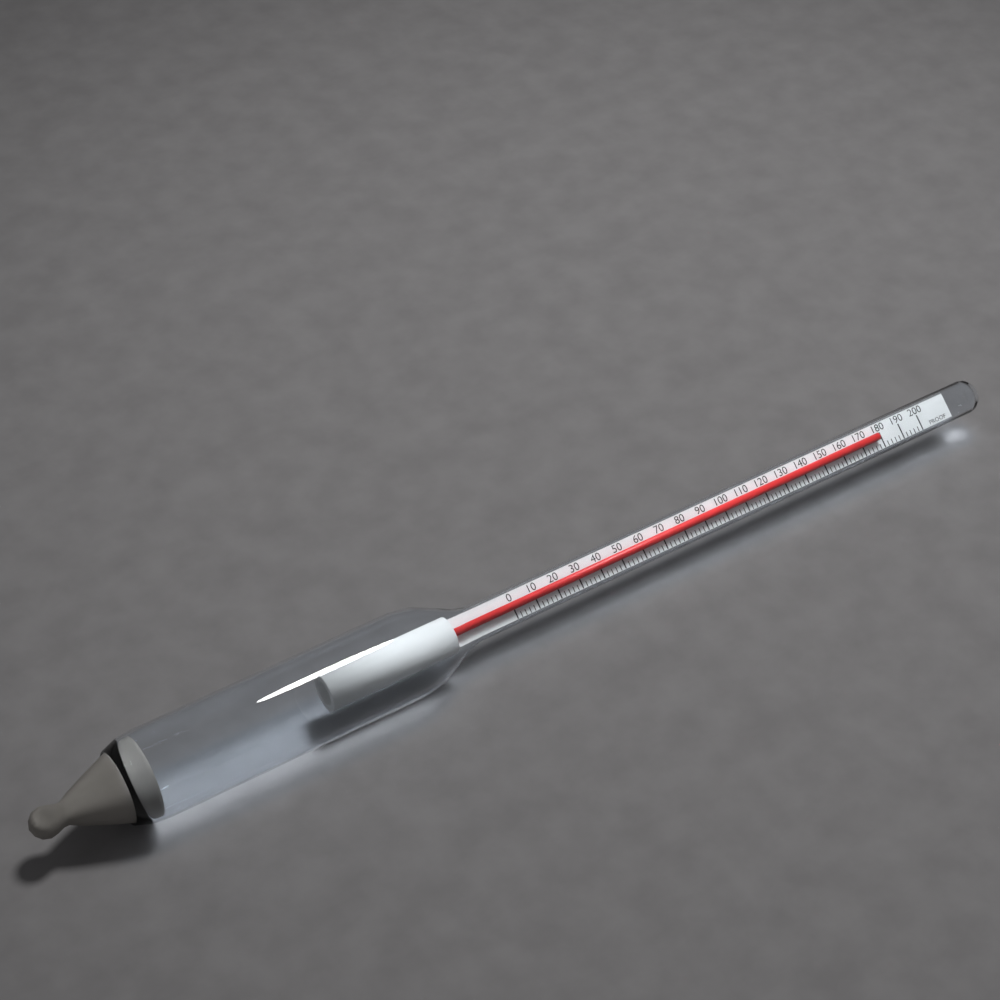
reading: 178 proof
